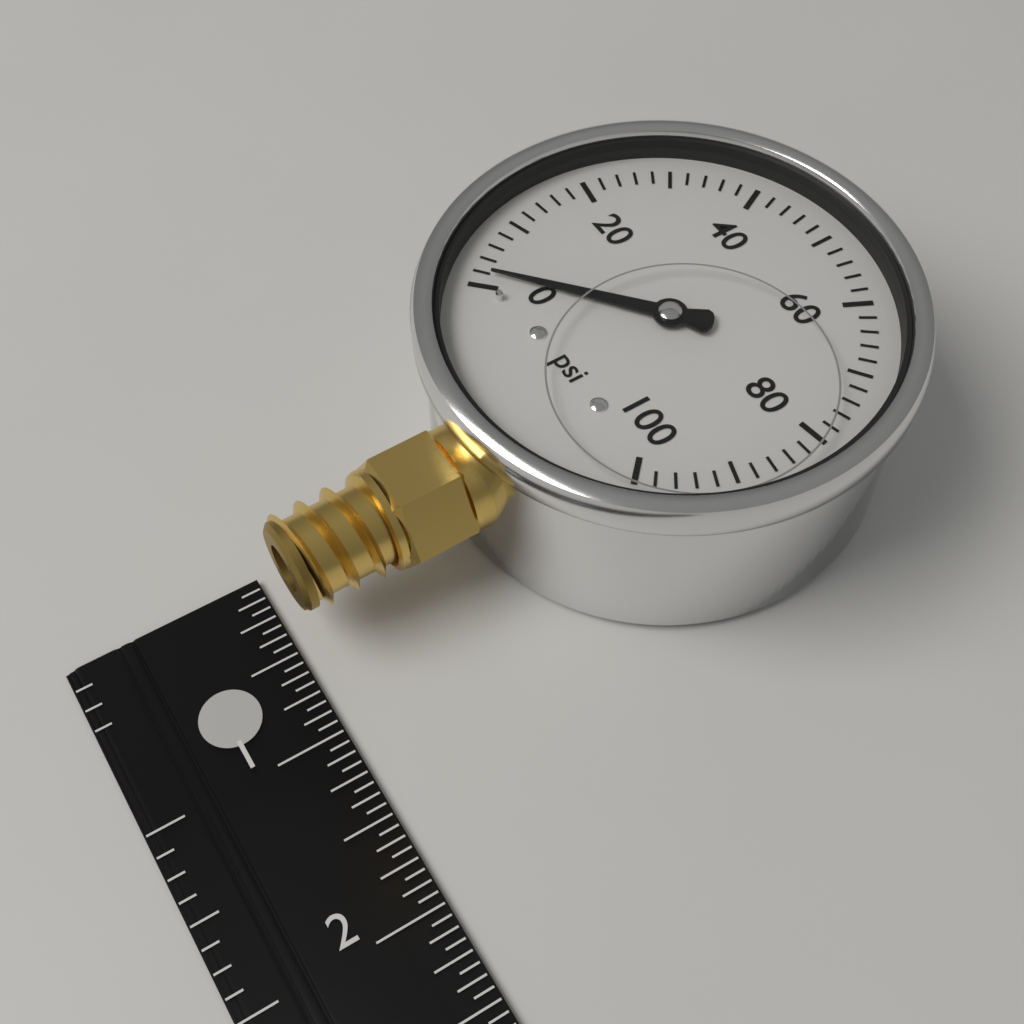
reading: 2 psi
